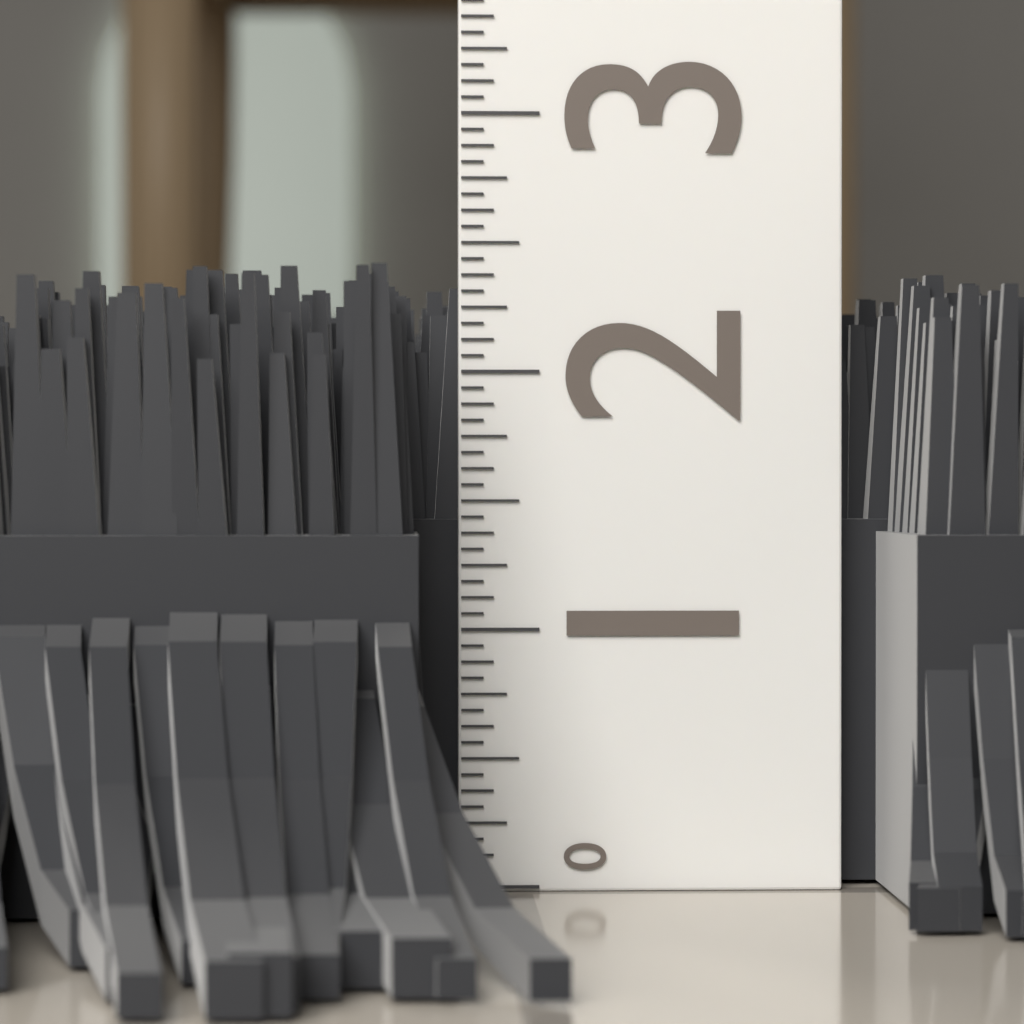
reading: 2.3750 (no unit)
